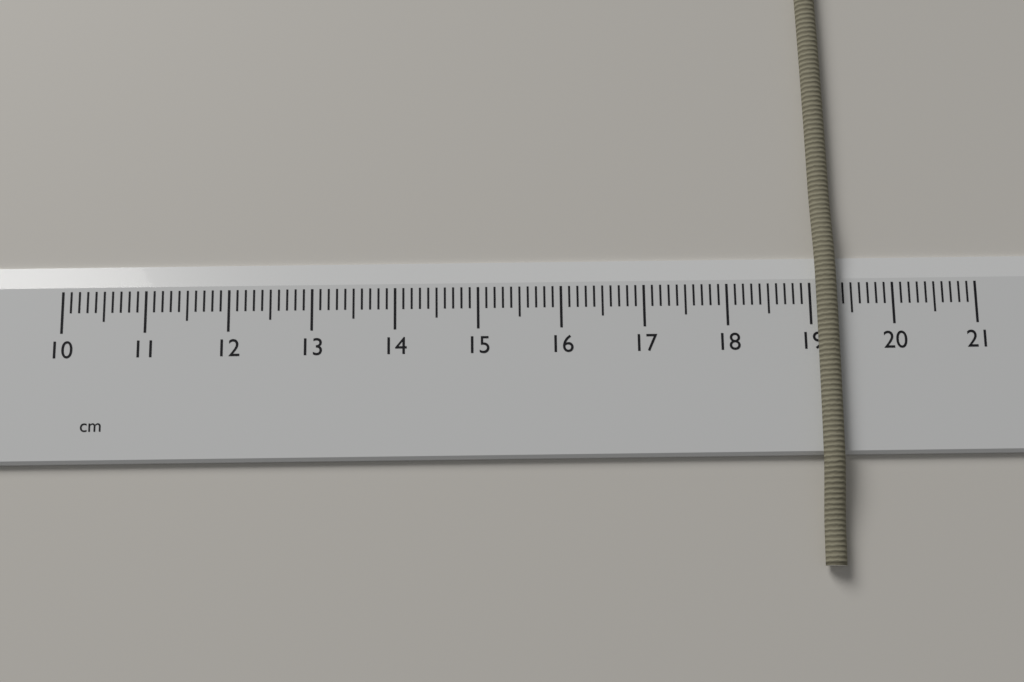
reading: 19.3 cm
